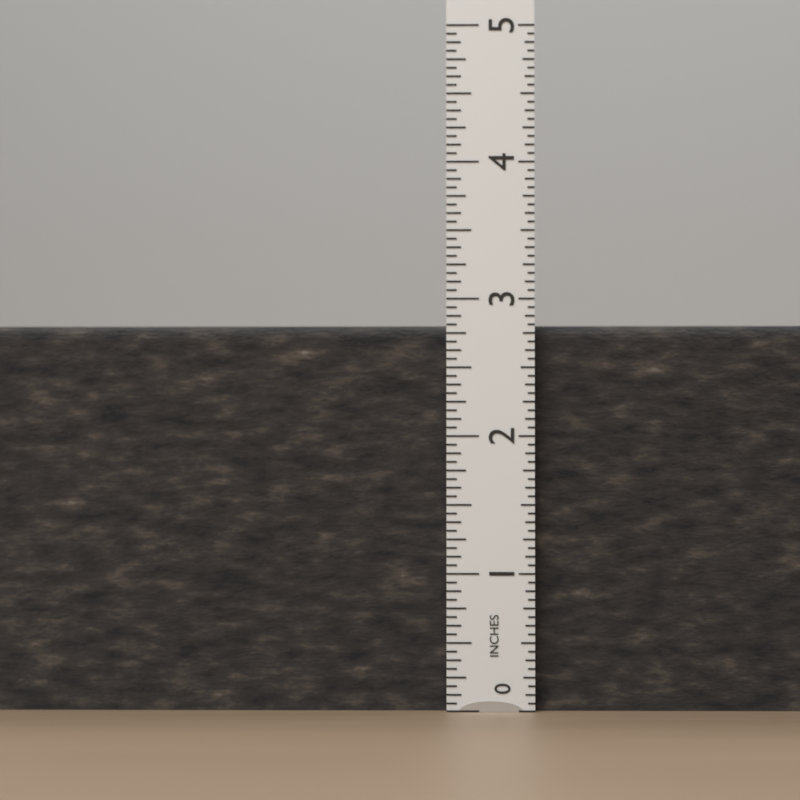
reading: 2.8125 in
